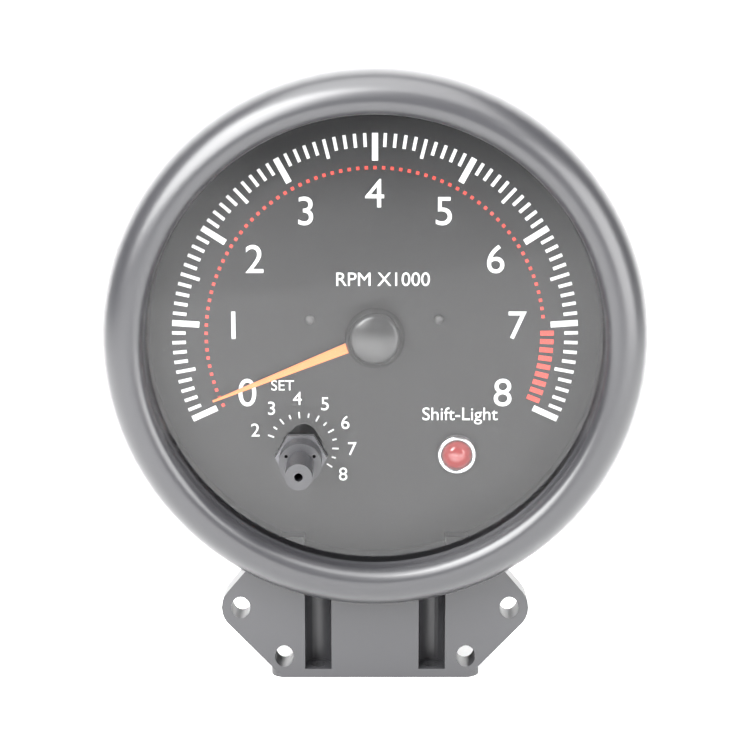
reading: 0.1 RPM x1000
